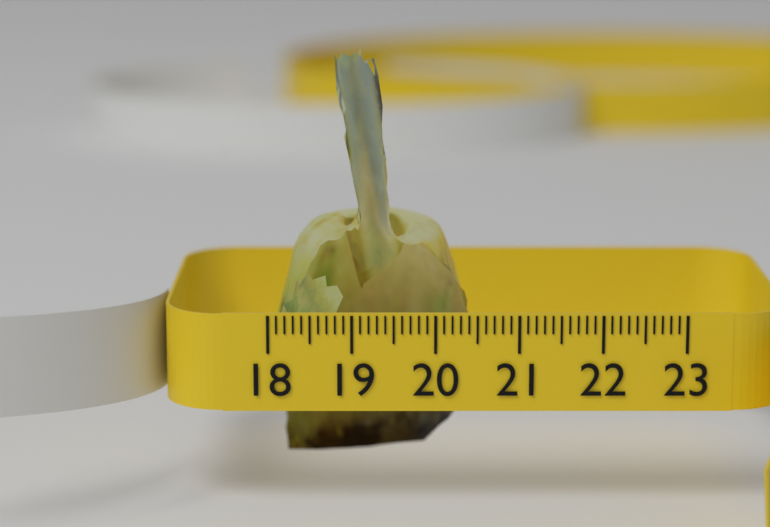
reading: 20.5 (no unit)
